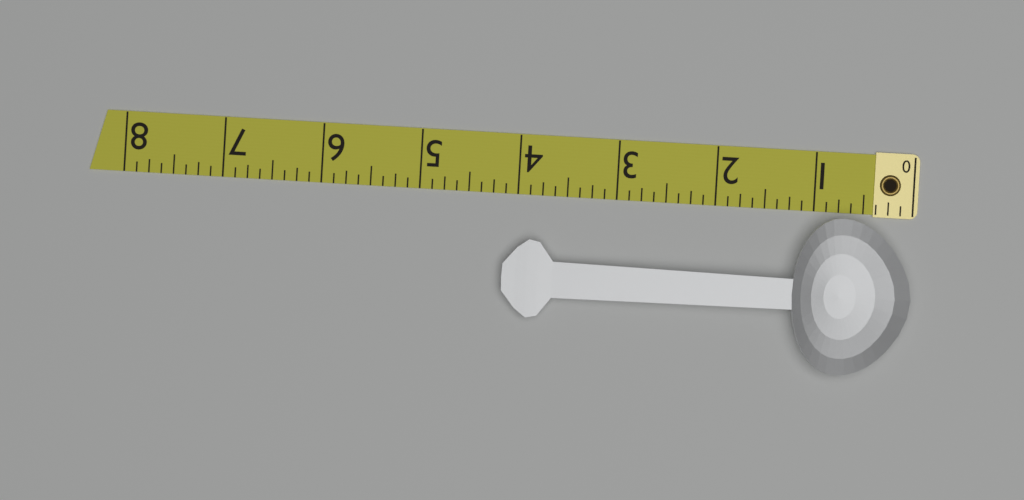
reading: 4.125 (no unit)
